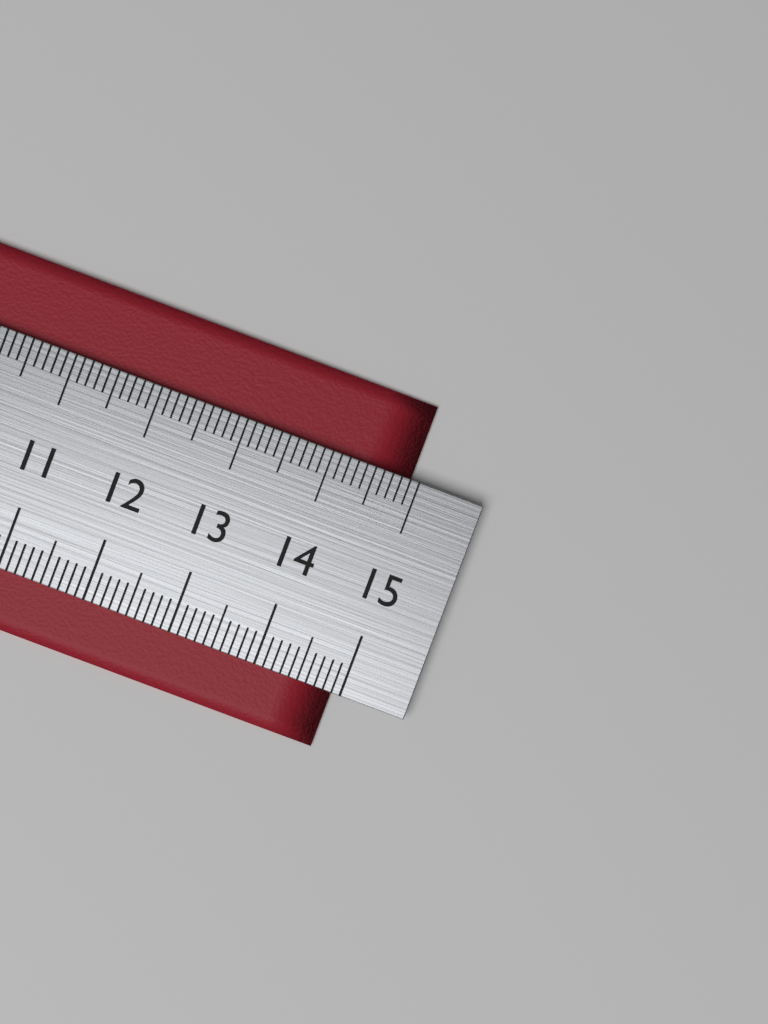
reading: 14.9 cm
